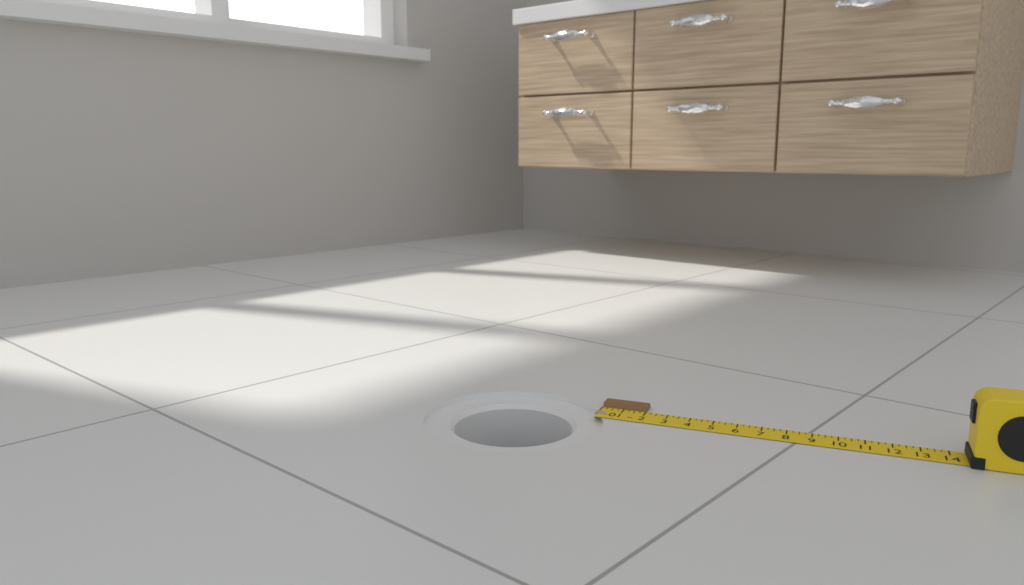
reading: 2.00 in
